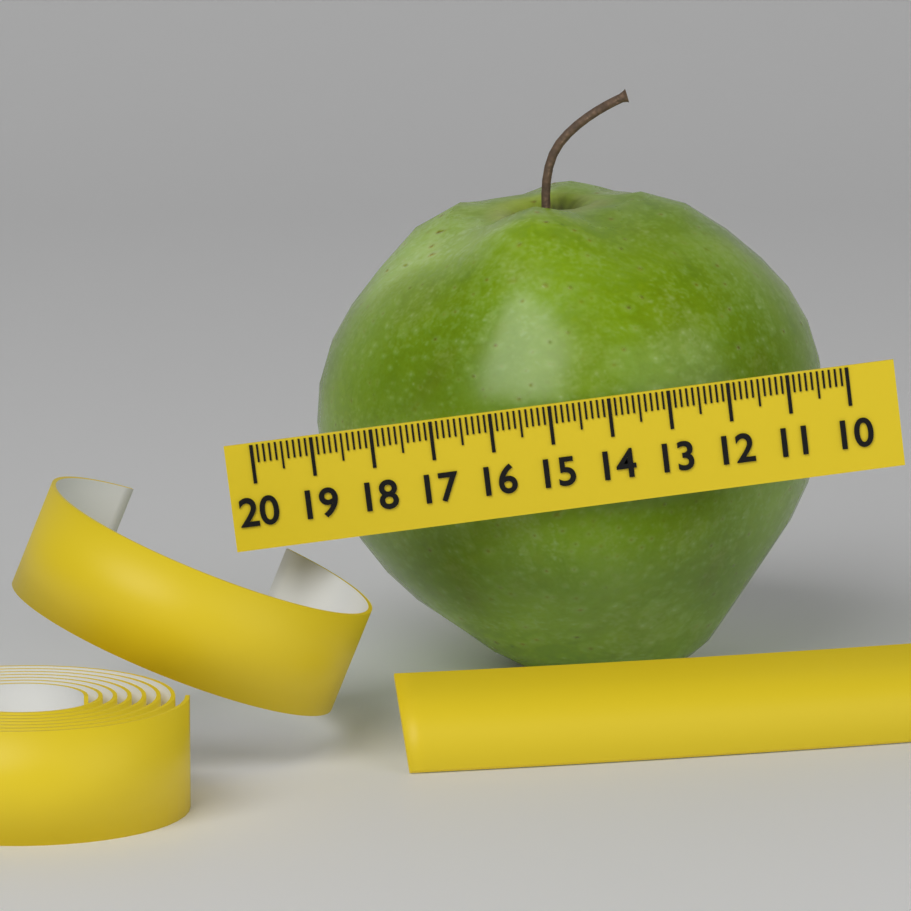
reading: 18.8 (no unit)
